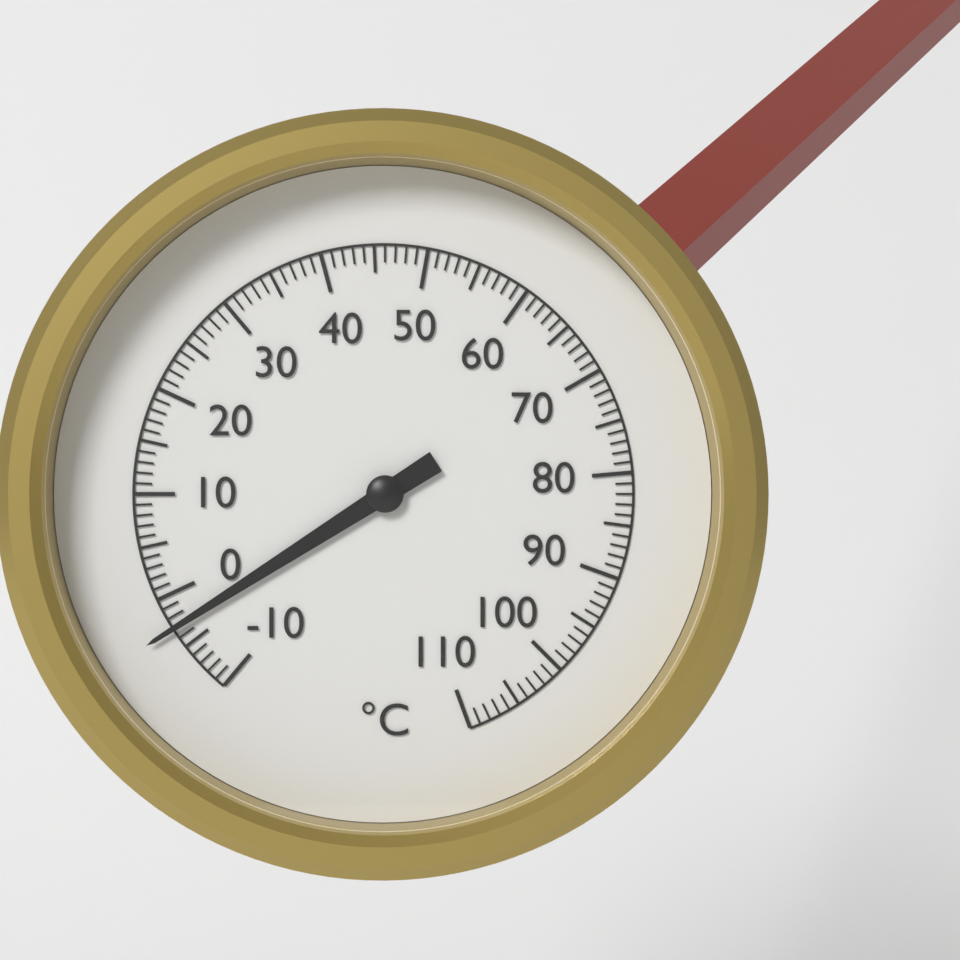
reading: -3 °C
